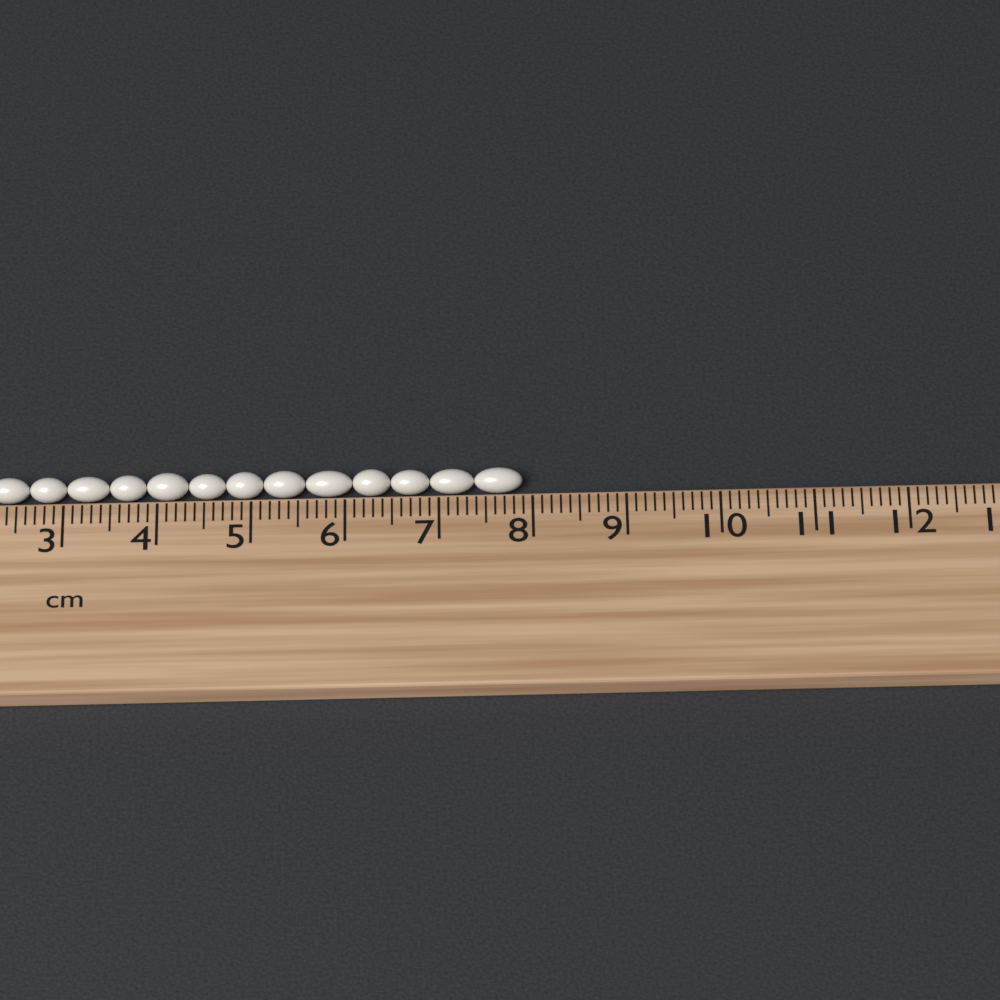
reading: 7.9 cm
